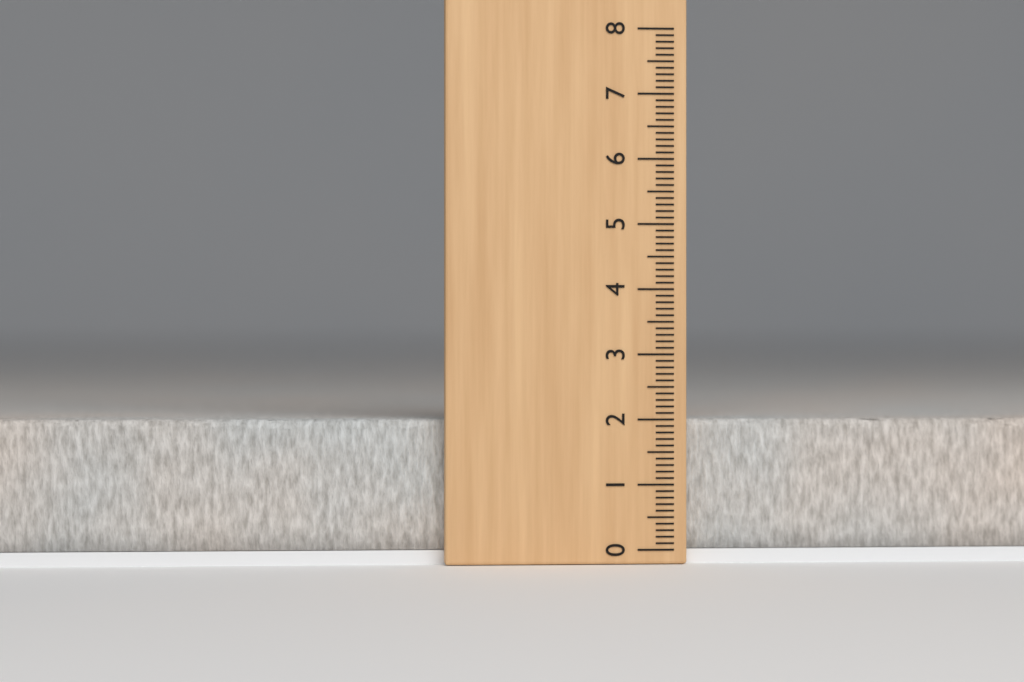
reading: 2.0 (no unit)
